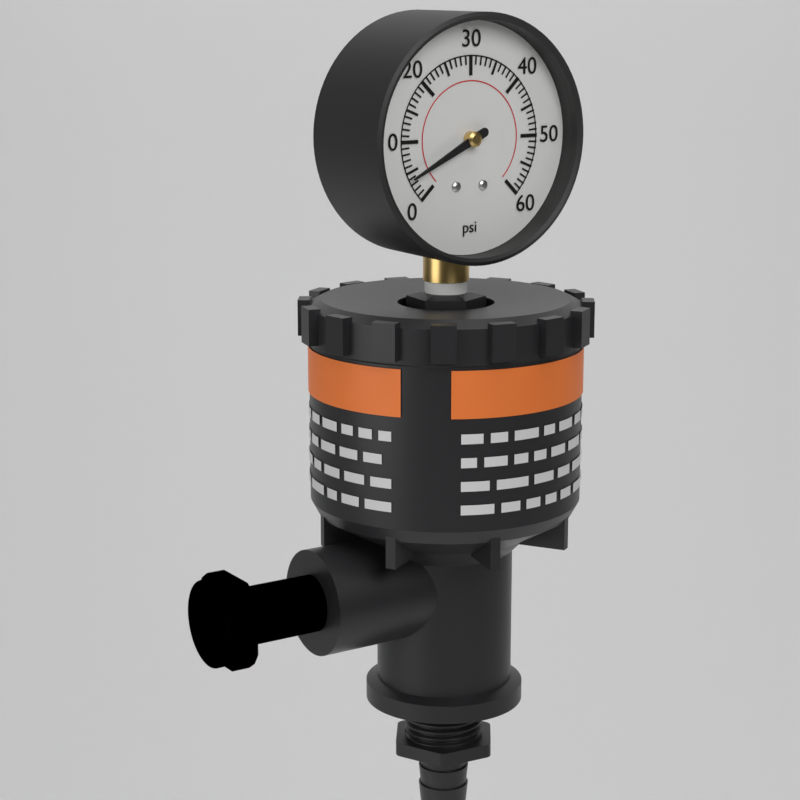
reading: 4 psi
